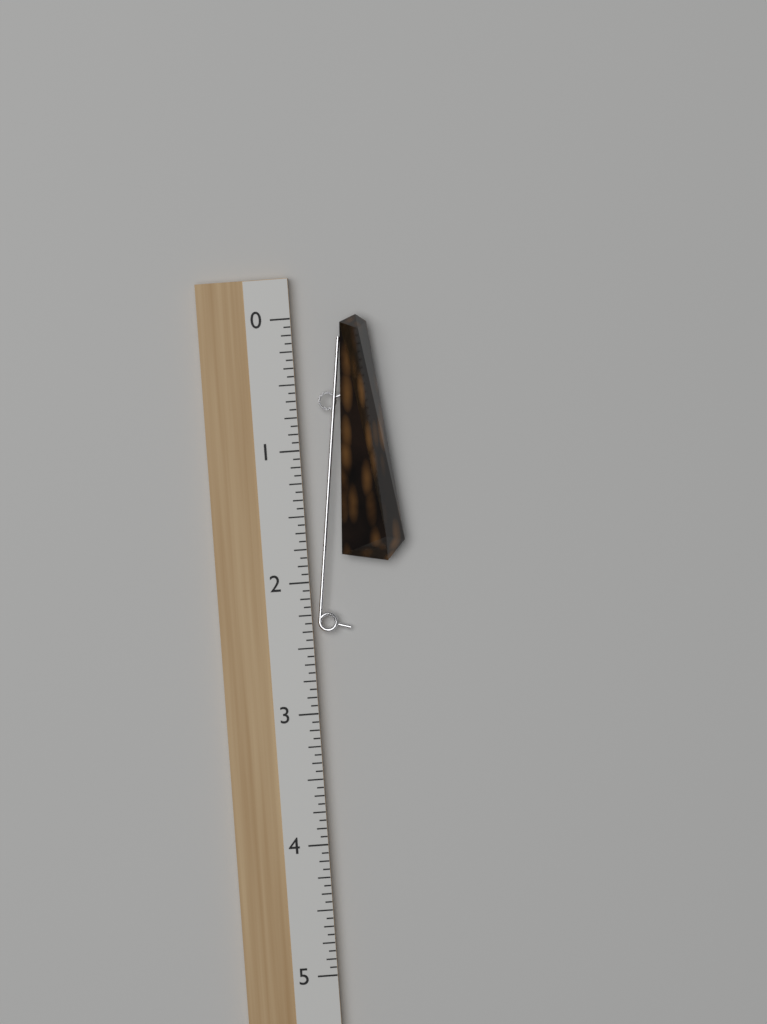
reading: 1.8750 (no unit)
